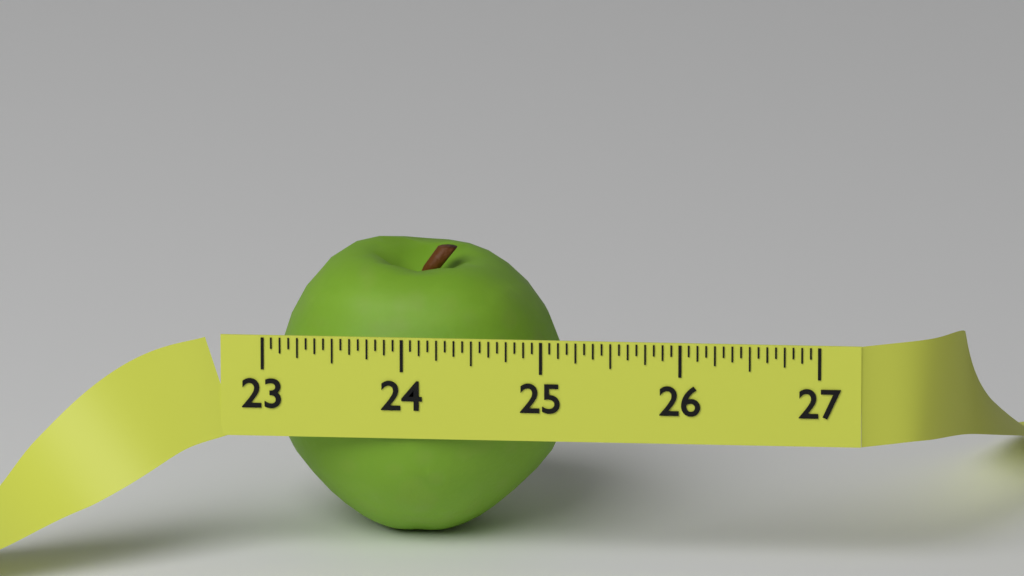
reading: 25.1250 (no unit)
